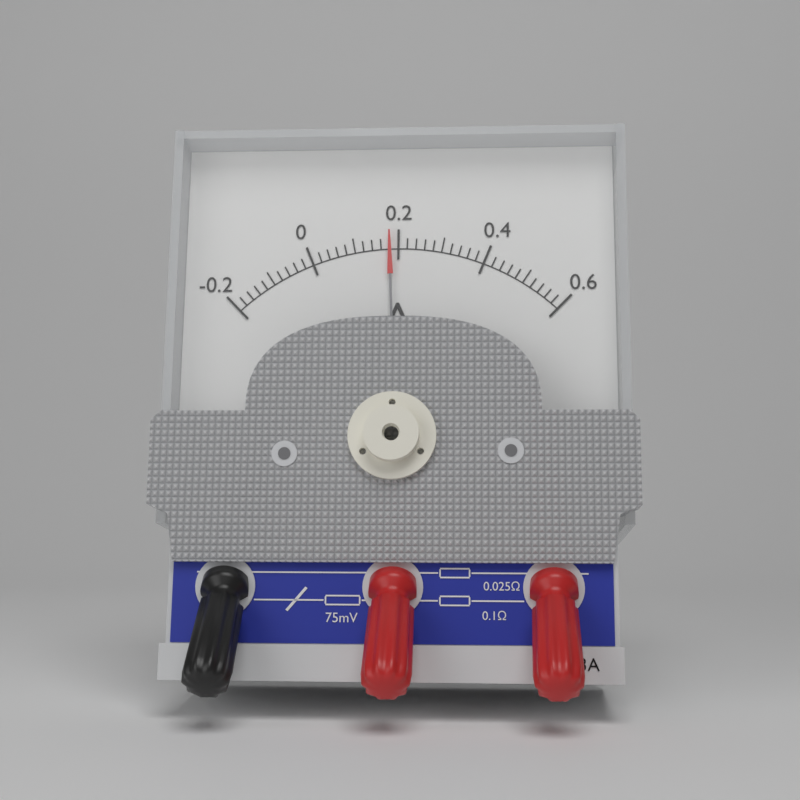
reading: 0.18 A
